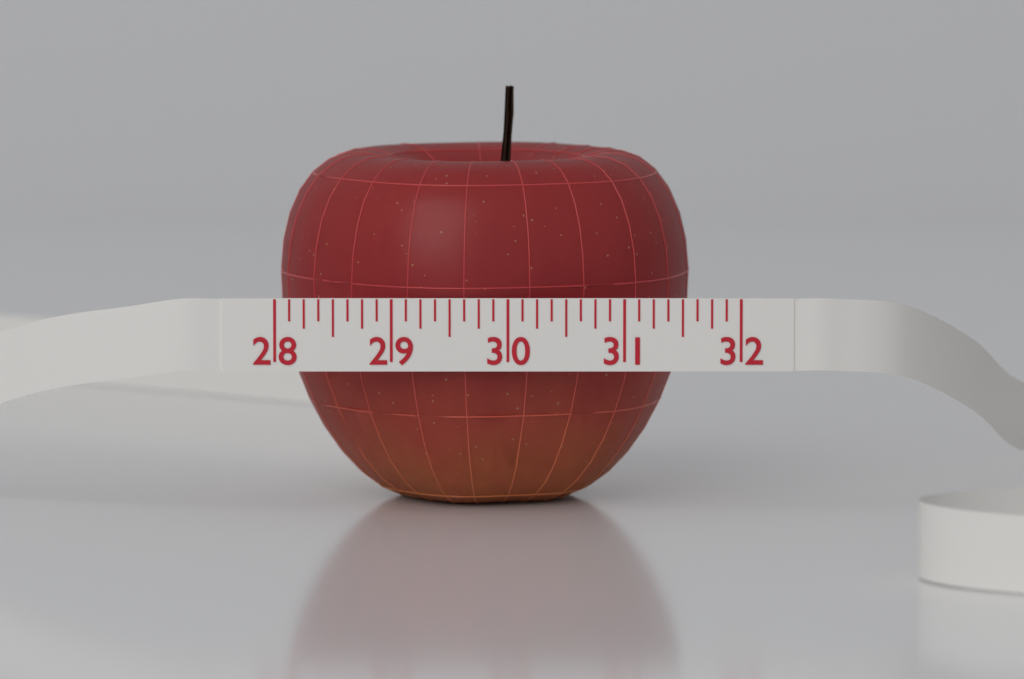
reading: 31.600 (no unit)
